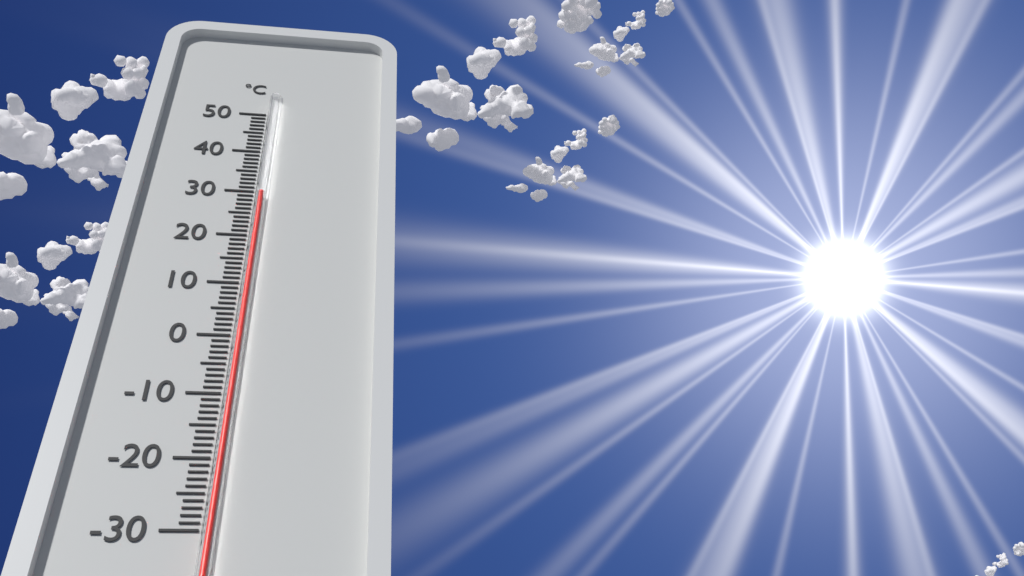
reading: 29 °C
